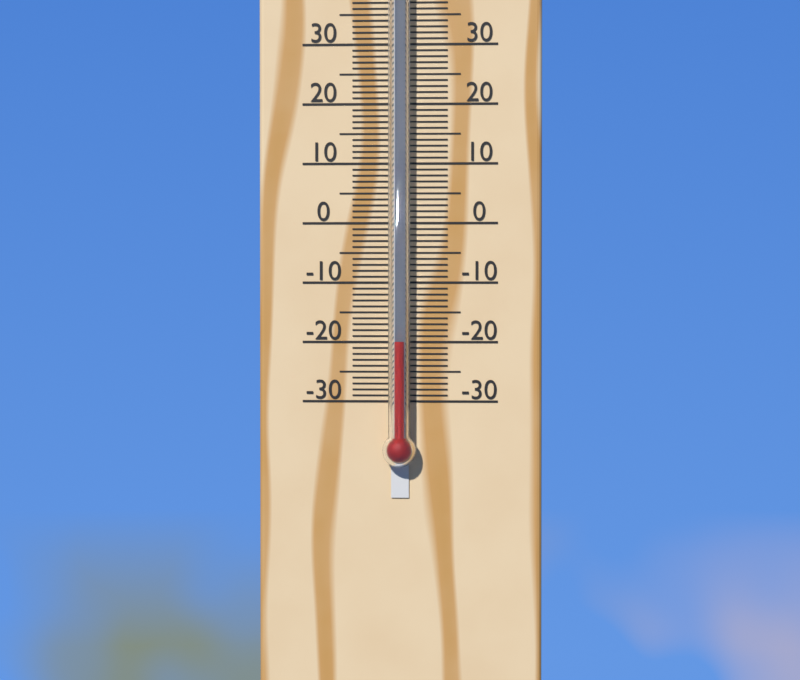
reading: -20 °C
